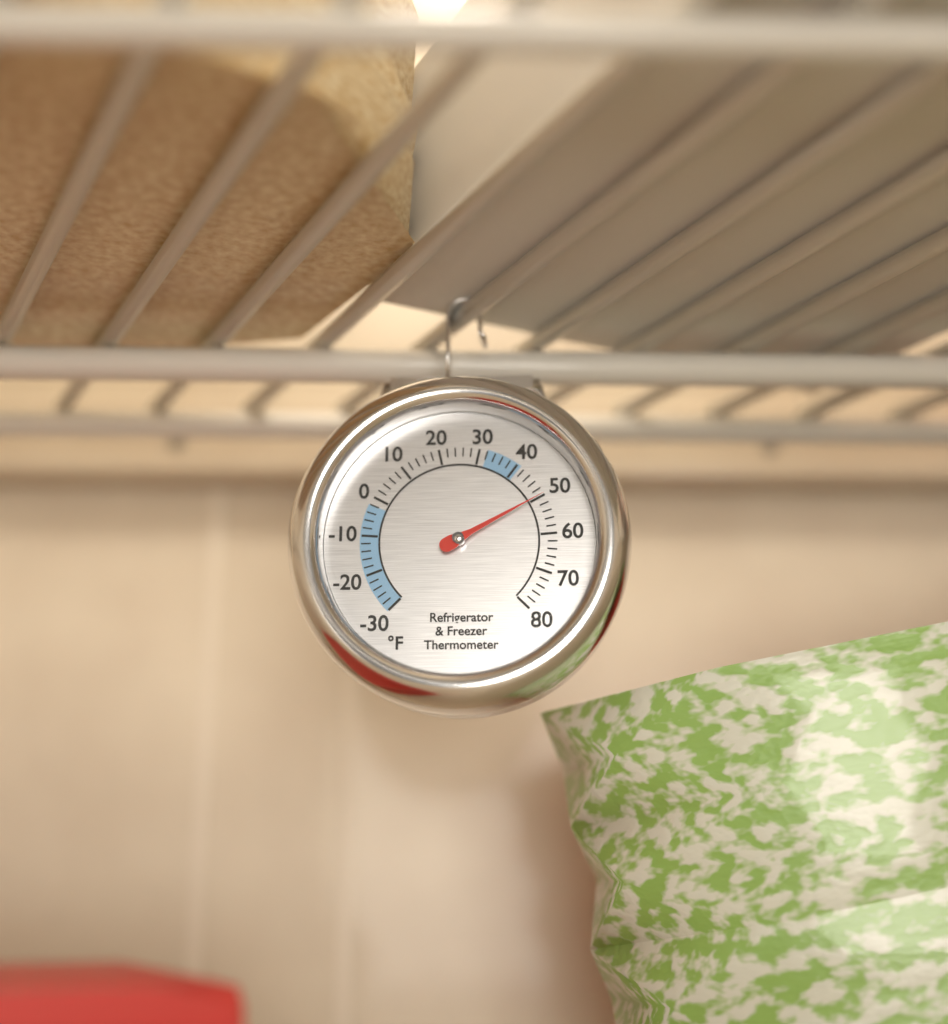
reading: 50 °F
